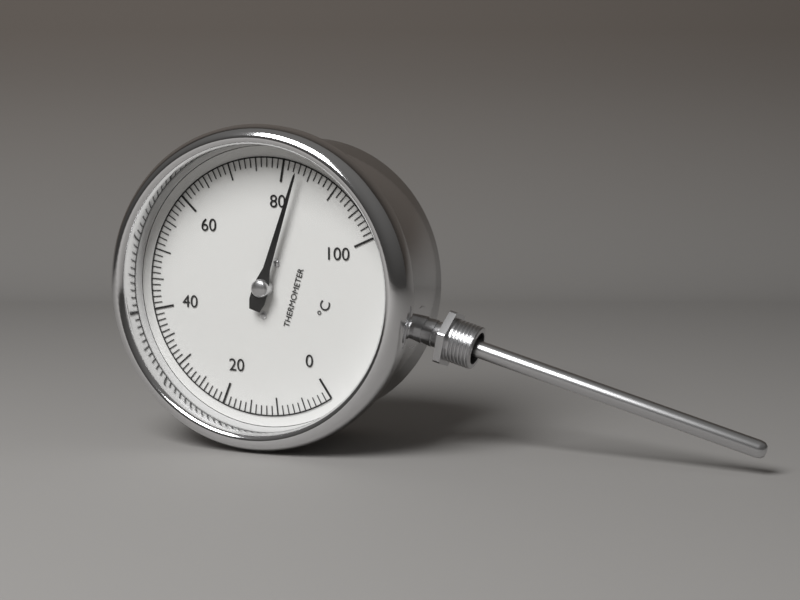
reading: 83 °C
